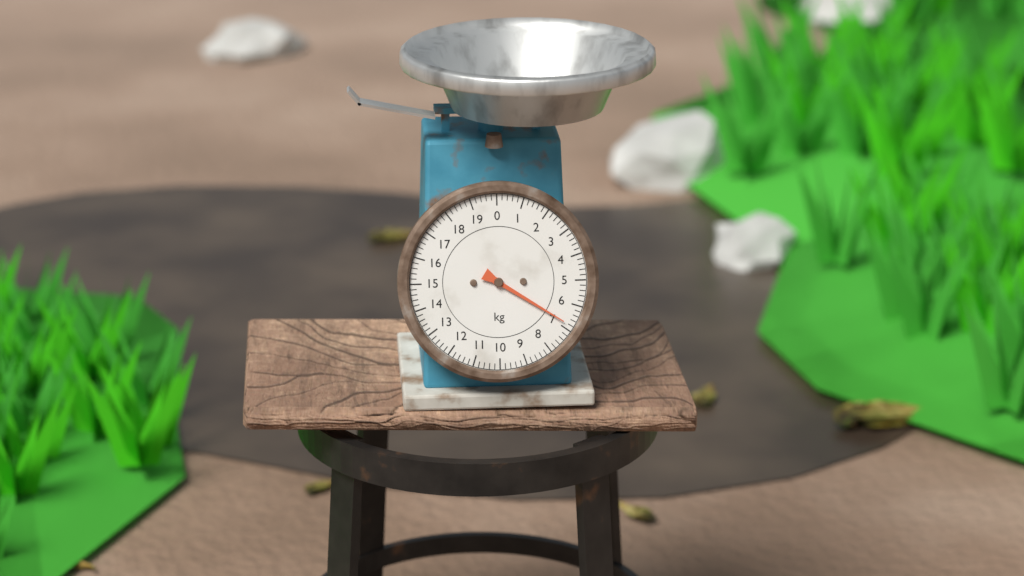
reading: 6.8 kg
